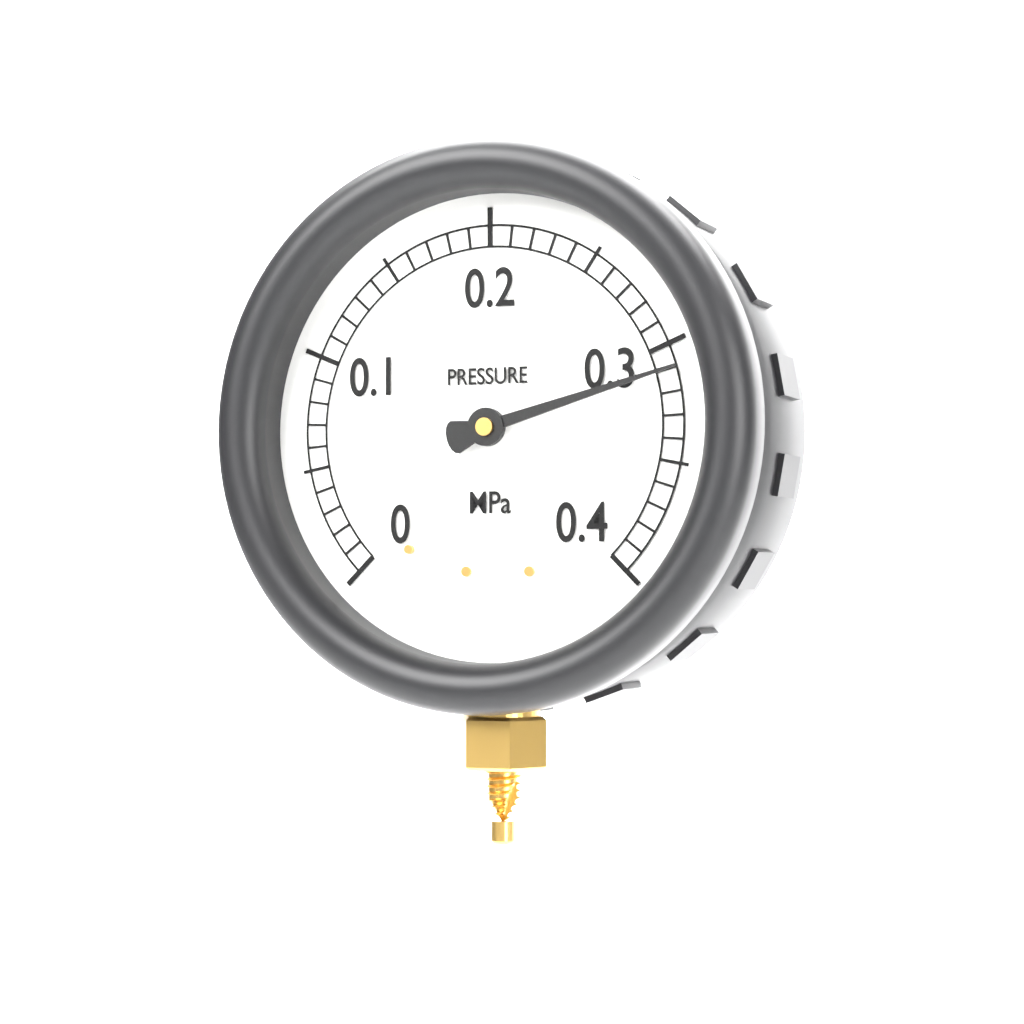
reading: 0.31 MPa
